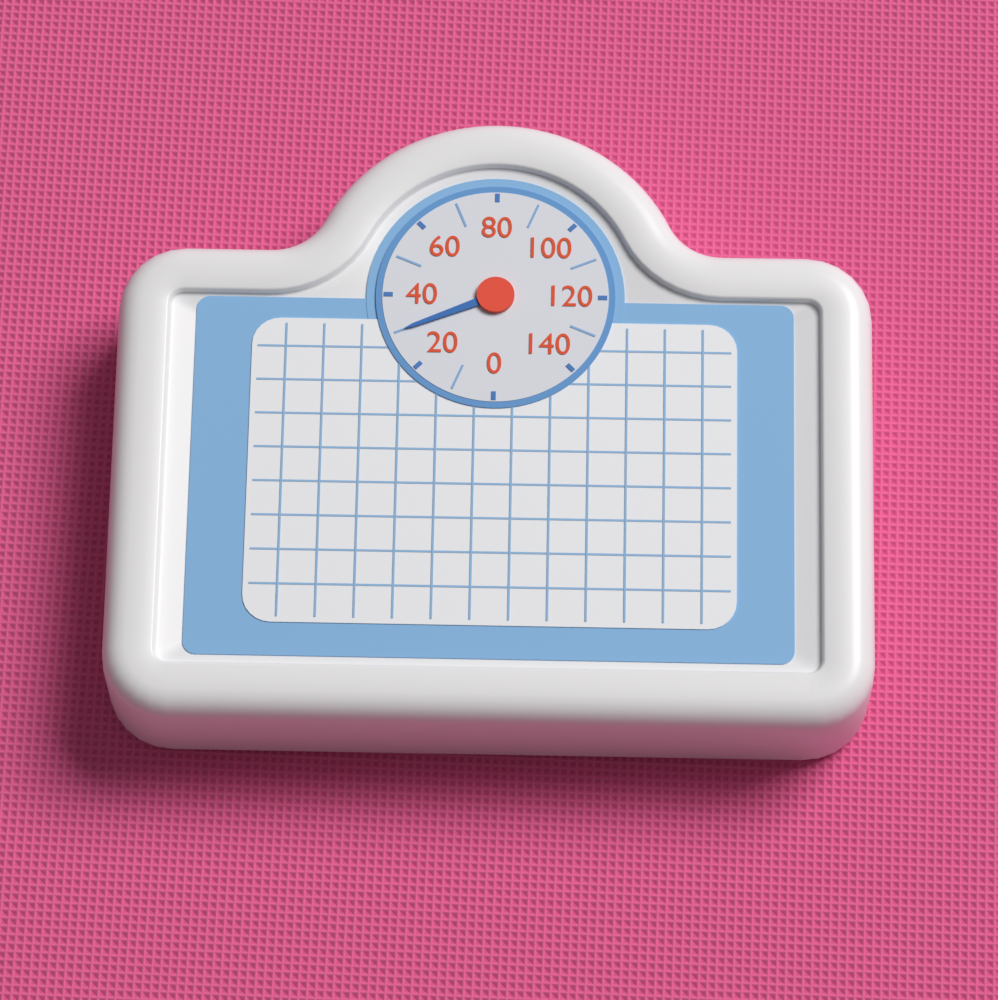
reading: 30 (no unit)
